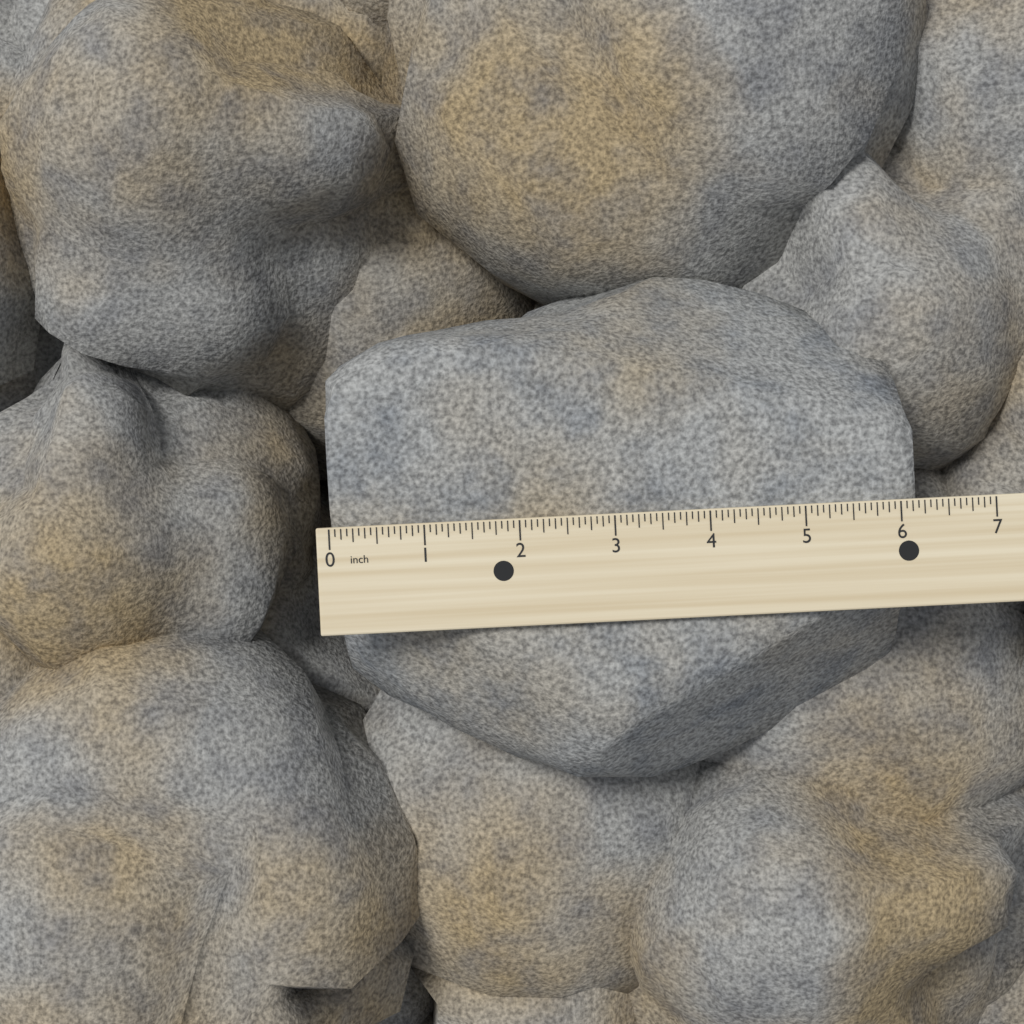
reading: 6.1875 inch
